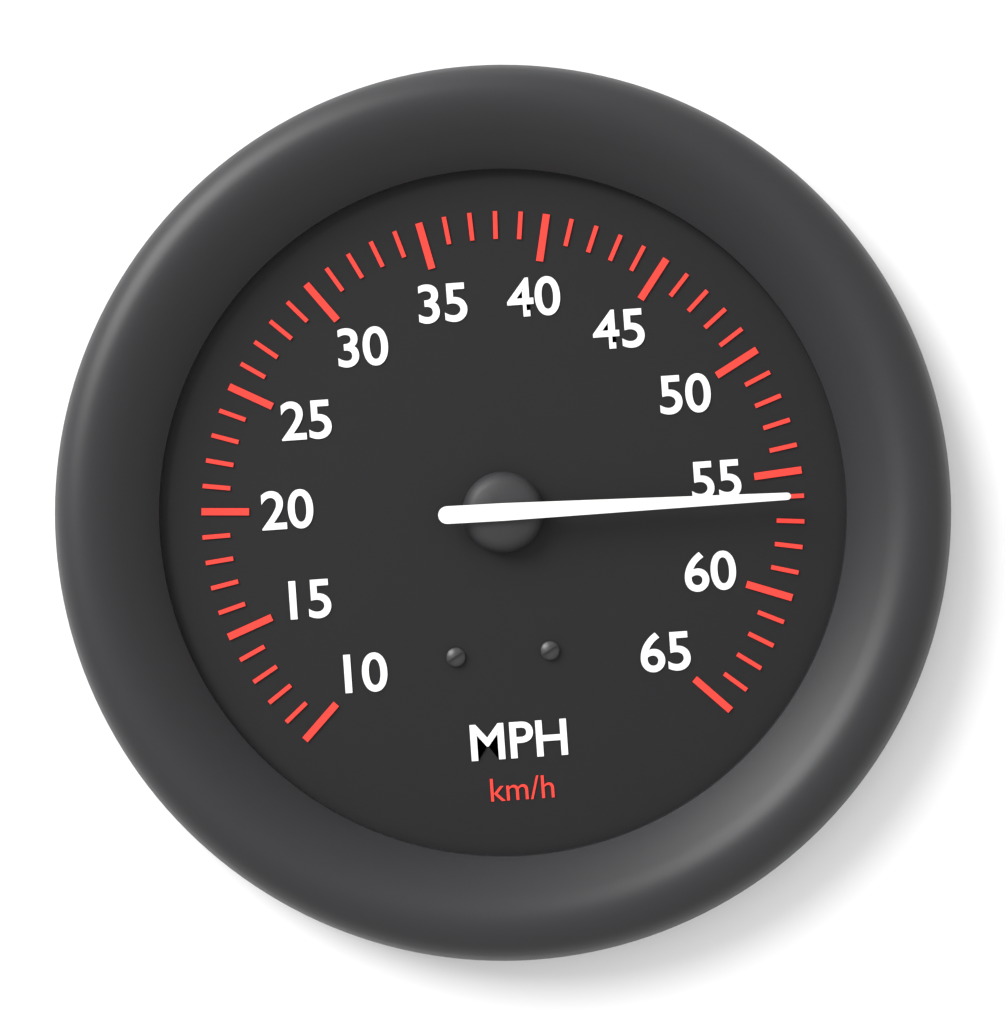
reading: 56 mph
